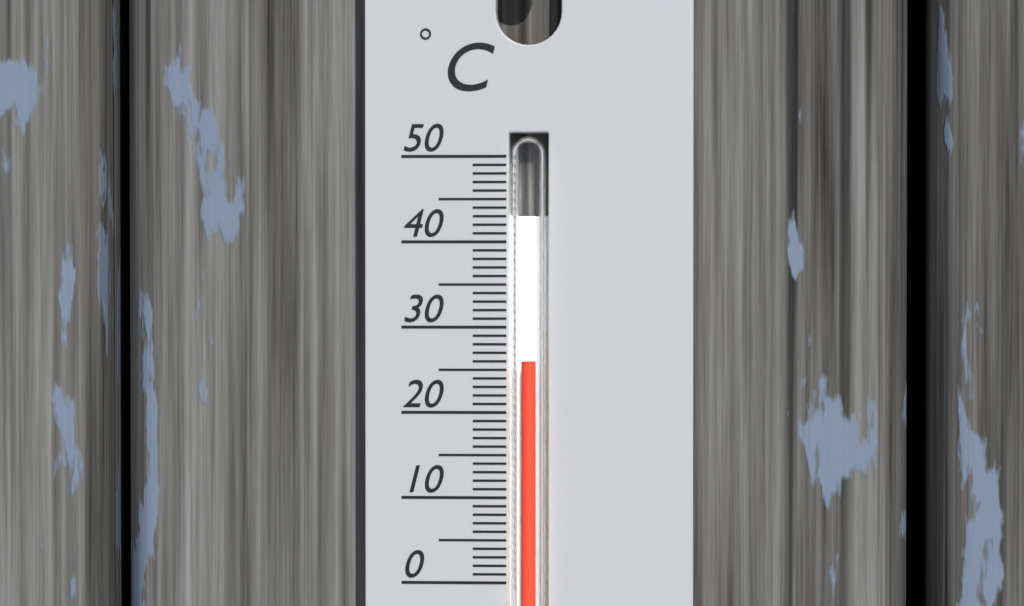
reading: 26 °C
